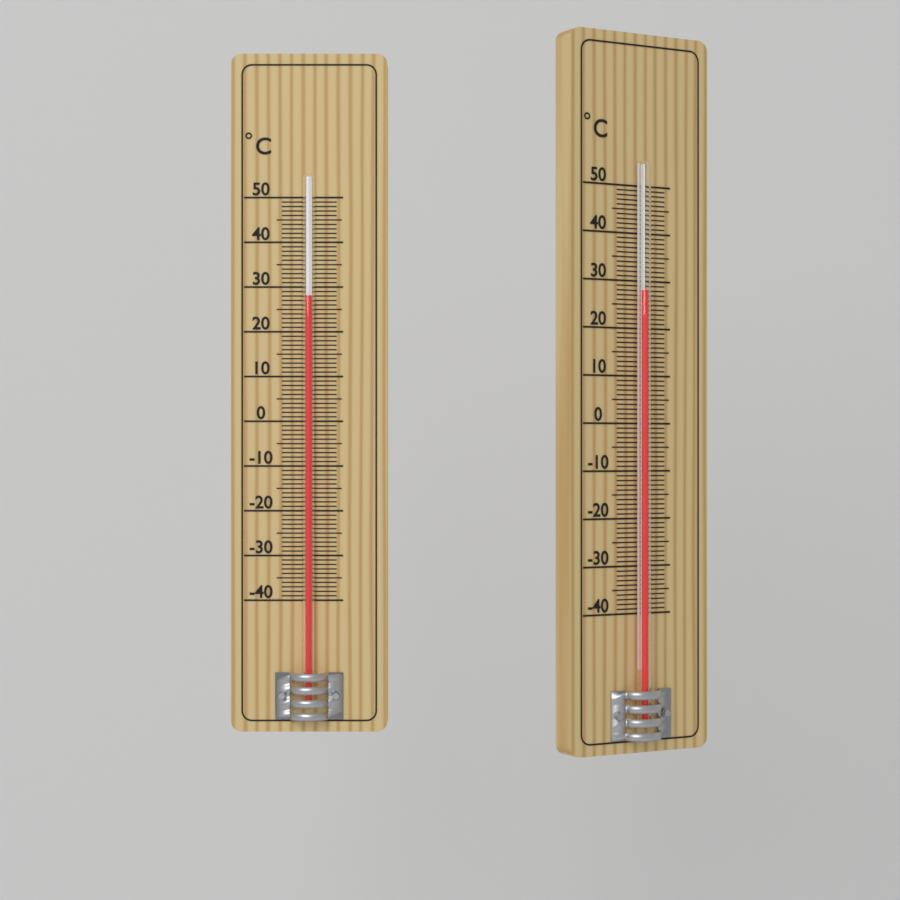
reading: 28 °C
